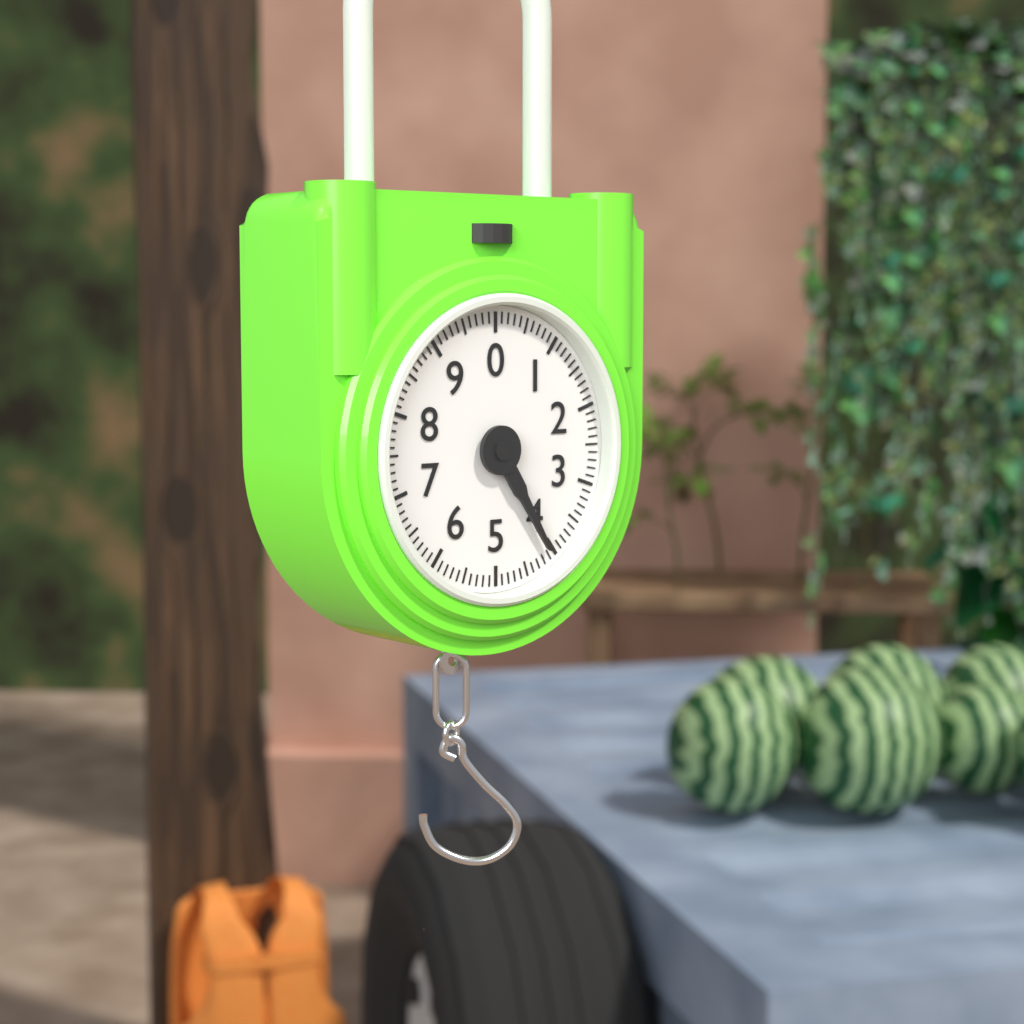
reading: 4.1 (no unit)
